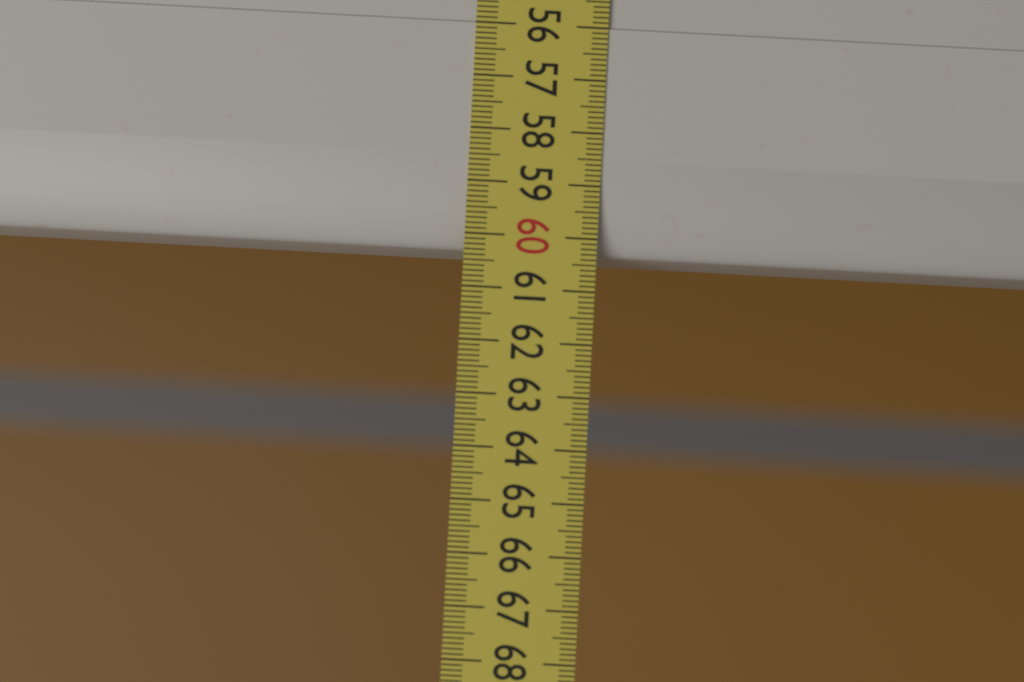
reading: 60.3 (no unit)
